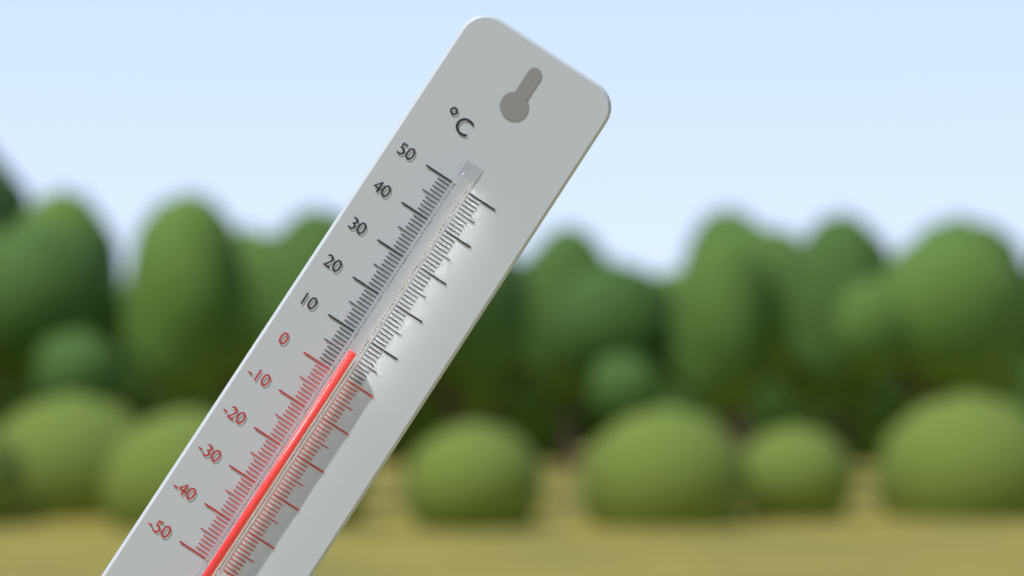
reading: 6 °C
